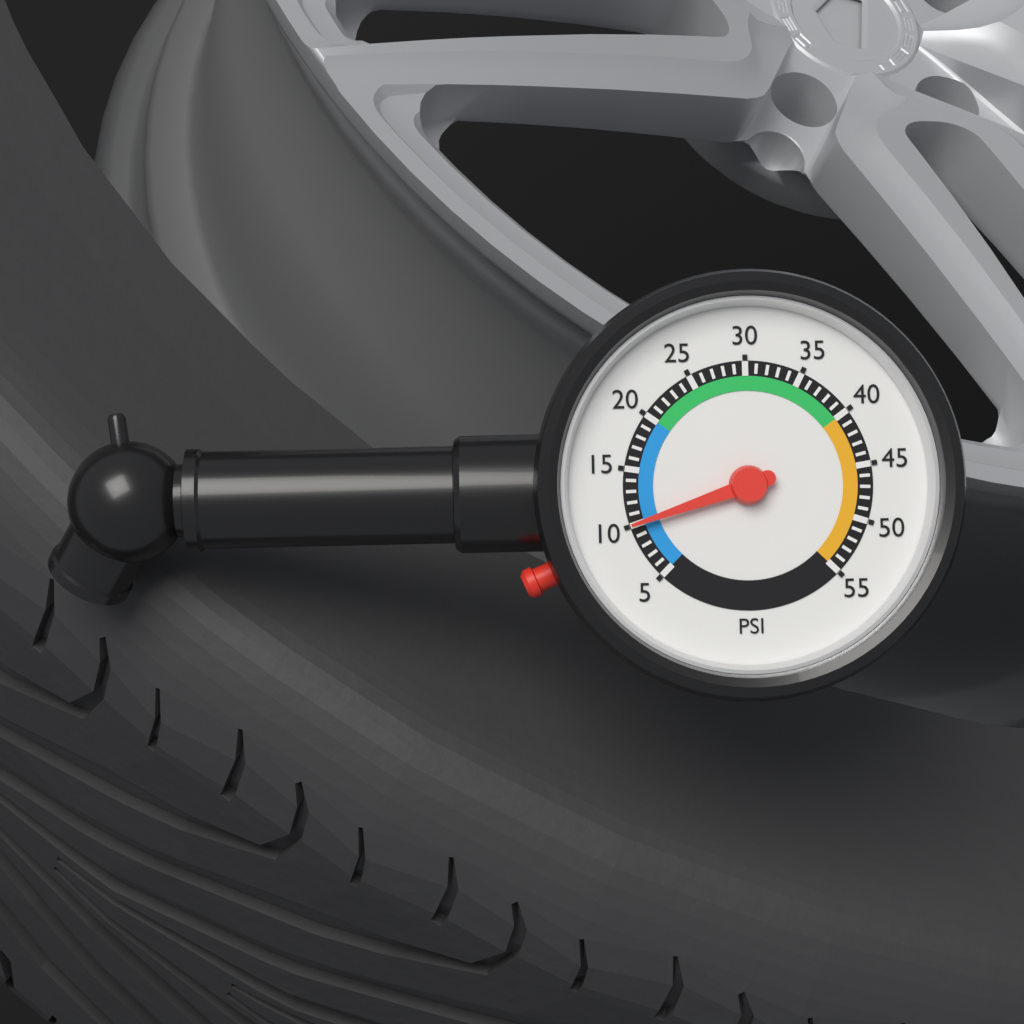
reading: 10 psi
